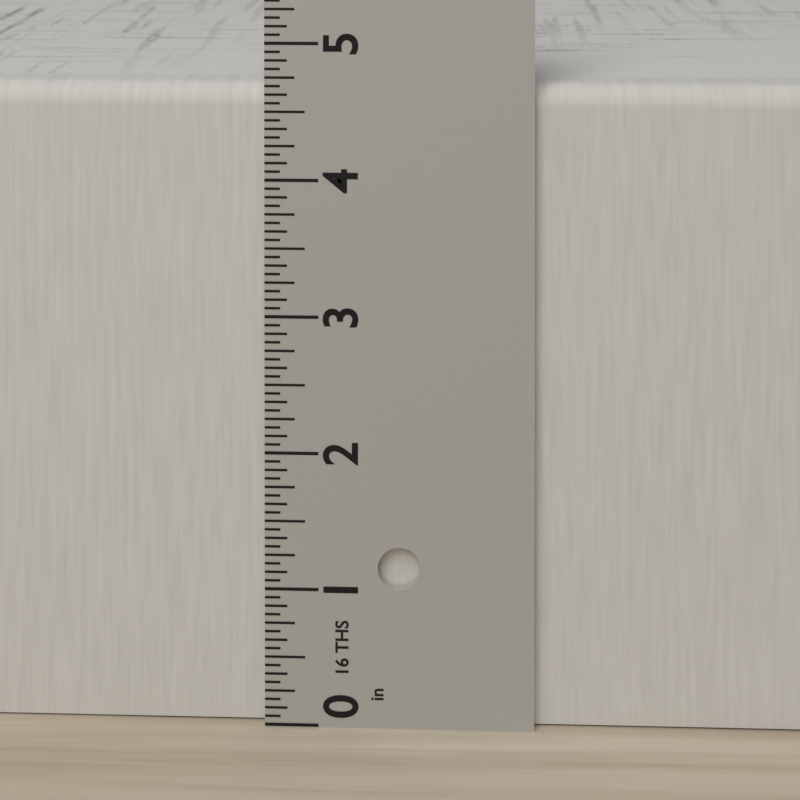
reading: 4.6875 in
